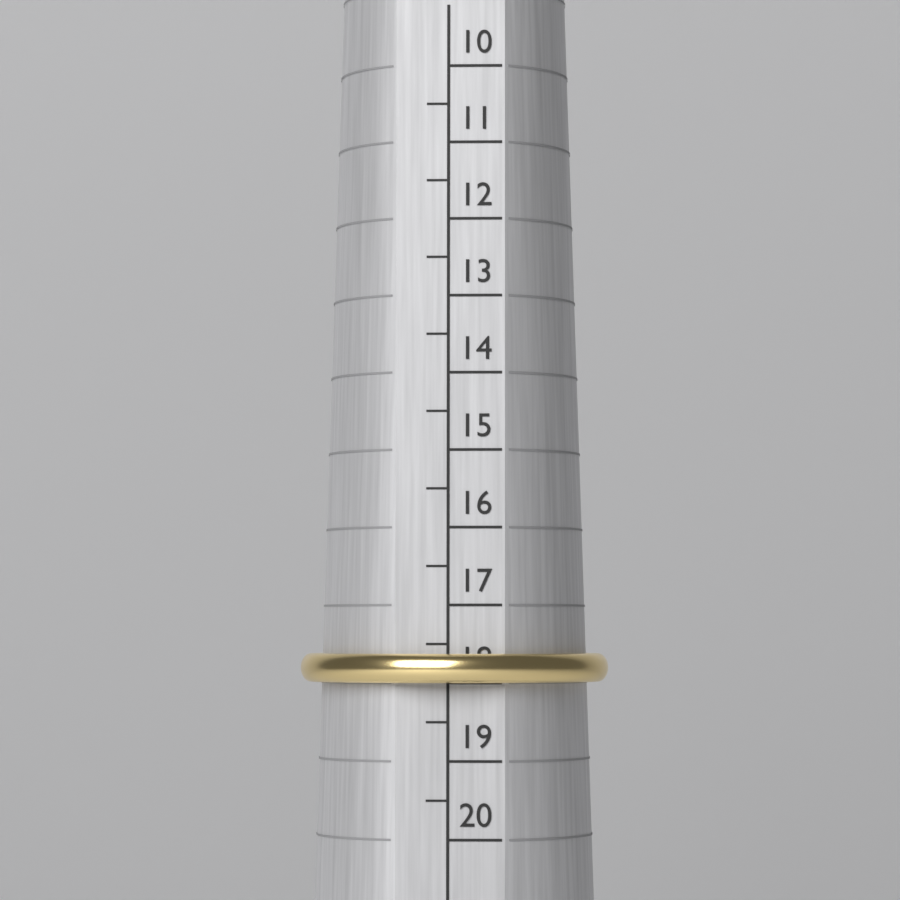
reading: 18.0 (no unit)
